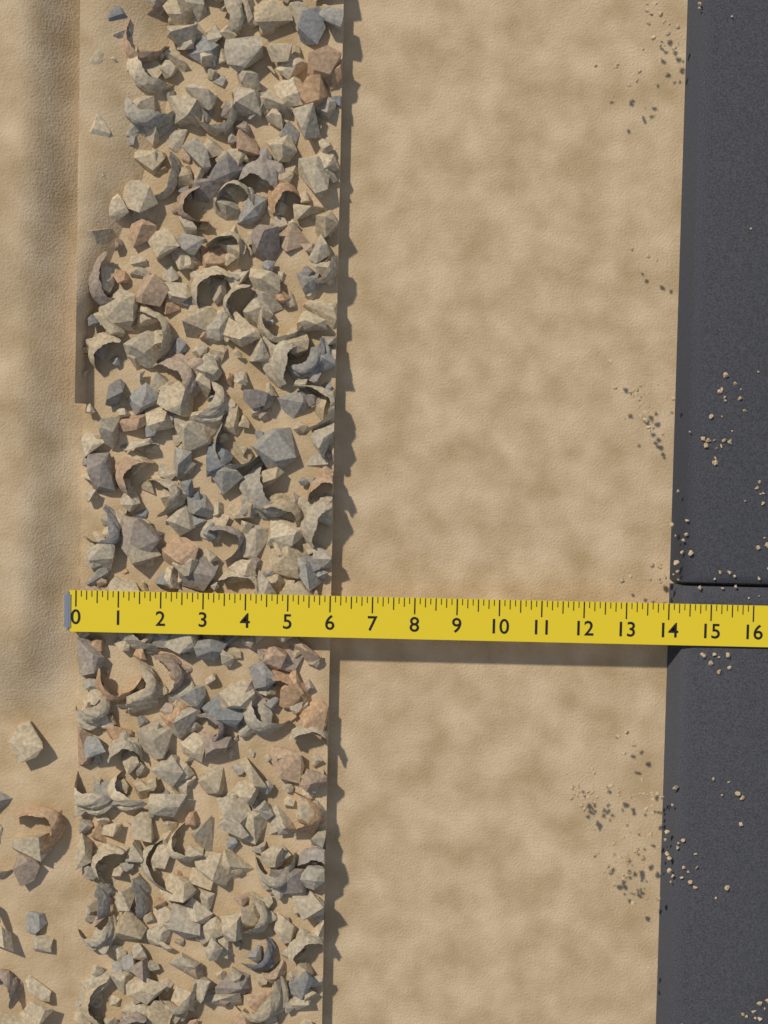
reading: 6.000 (no unit)
